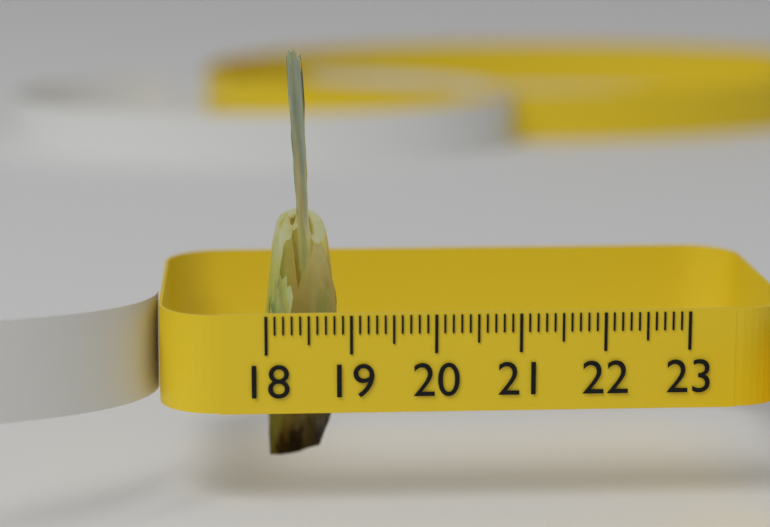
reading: 18.9 (no unit)
